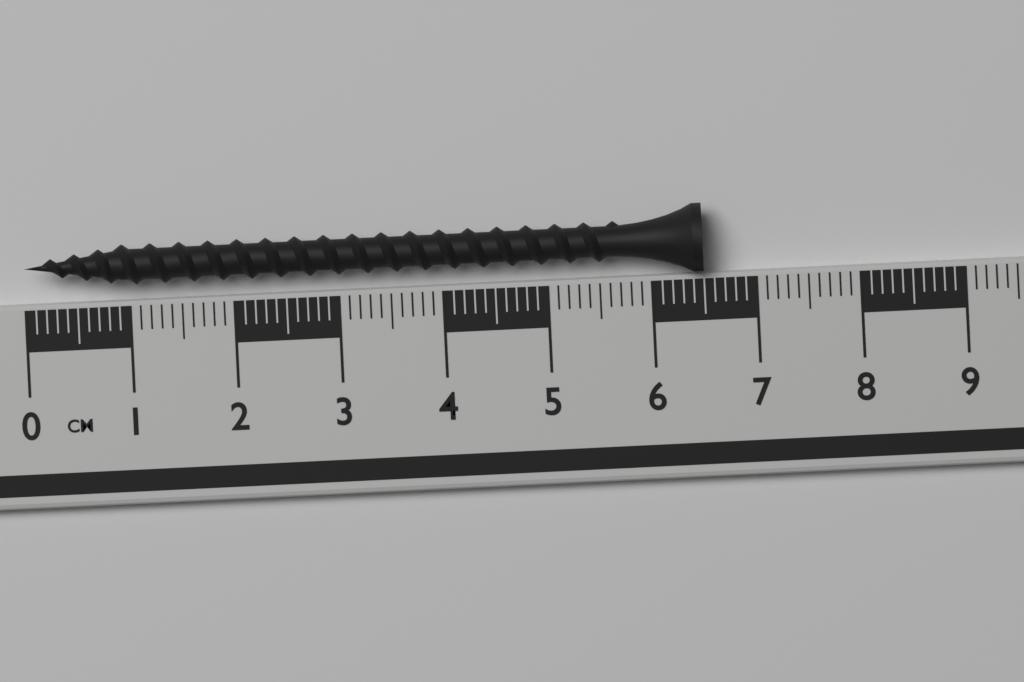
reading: 6.5 cm
